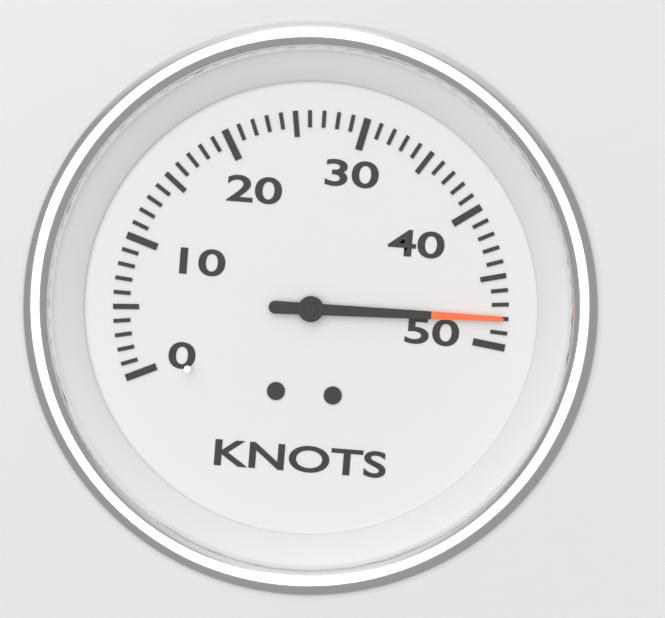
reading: 48 knots
